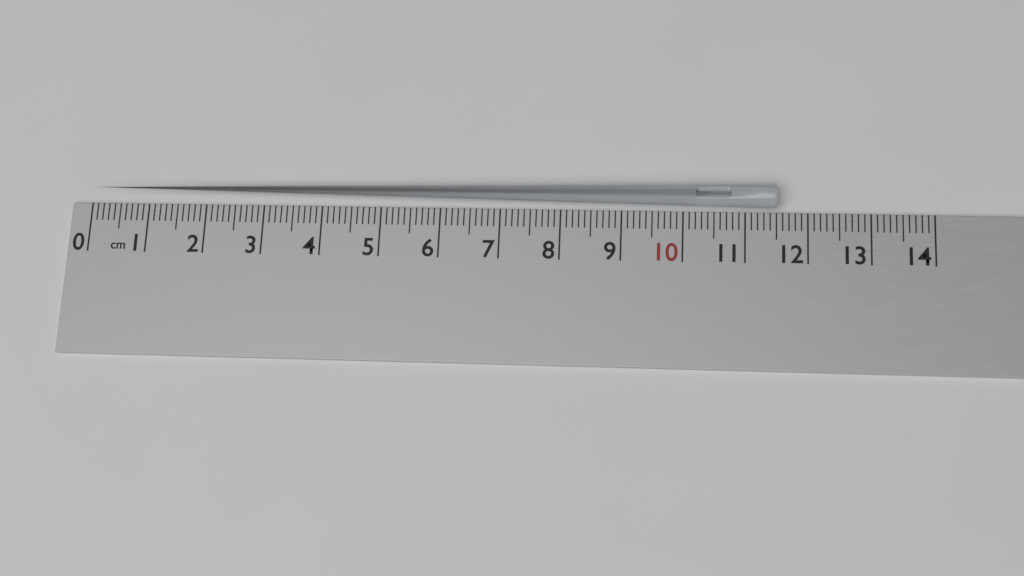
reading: 11.5 cm
